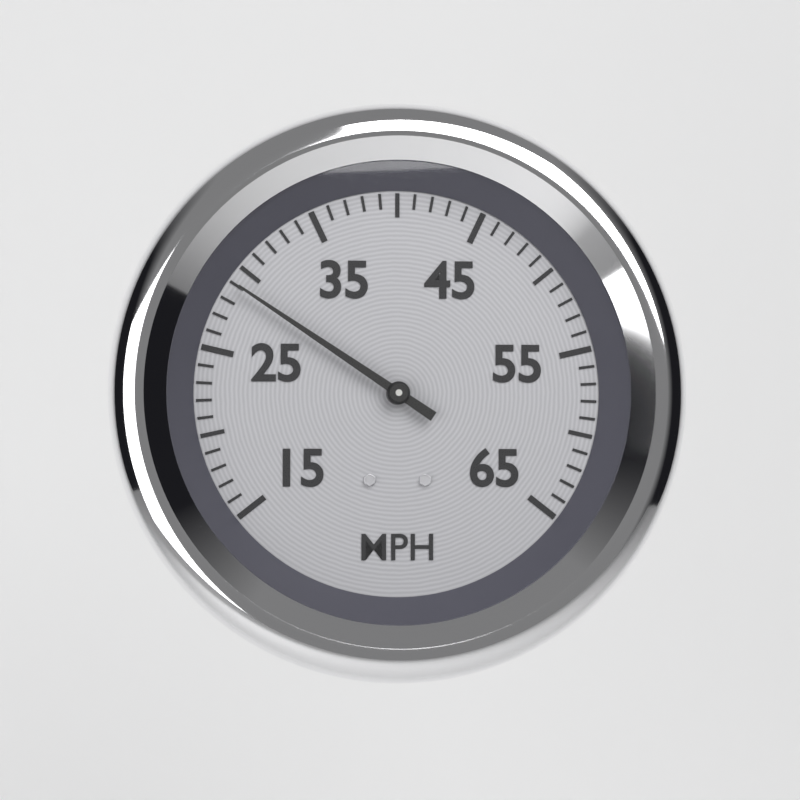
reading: 29 MPH
